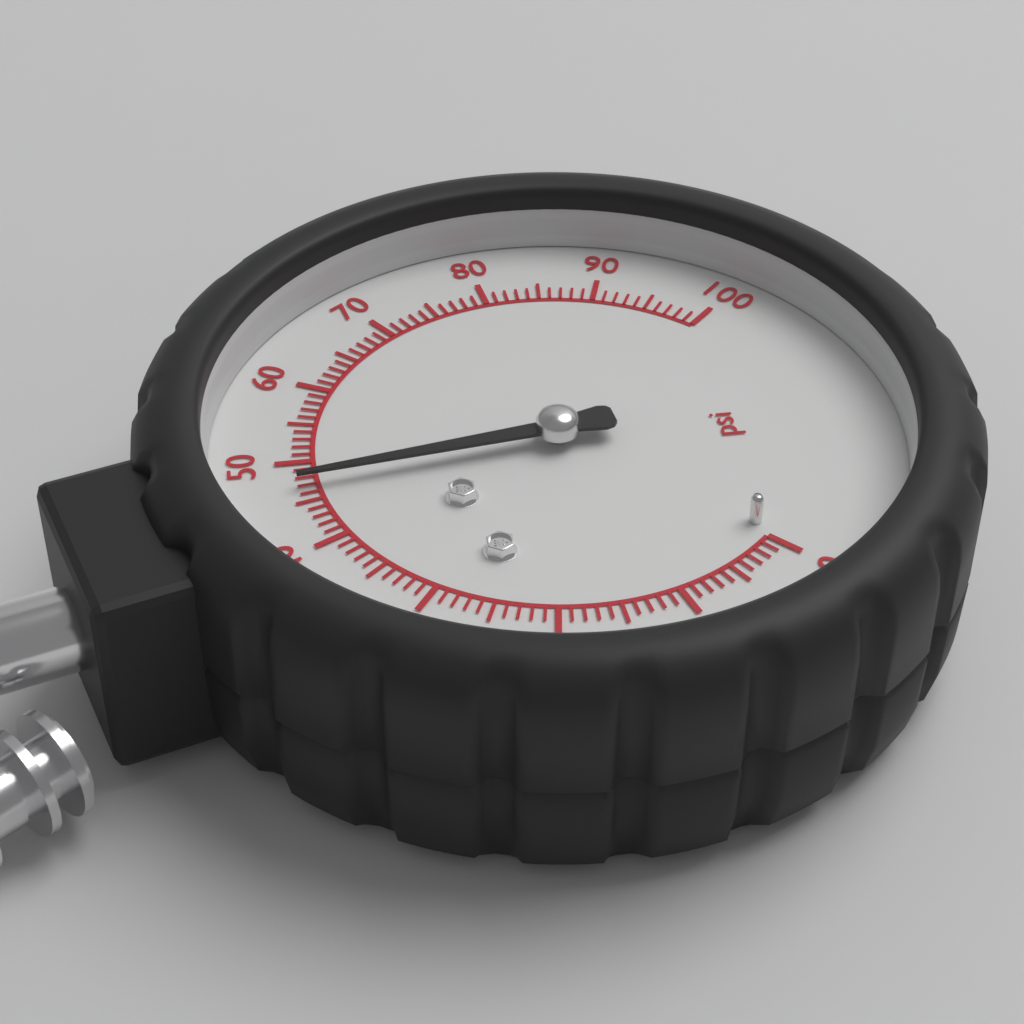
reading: 47 psi
